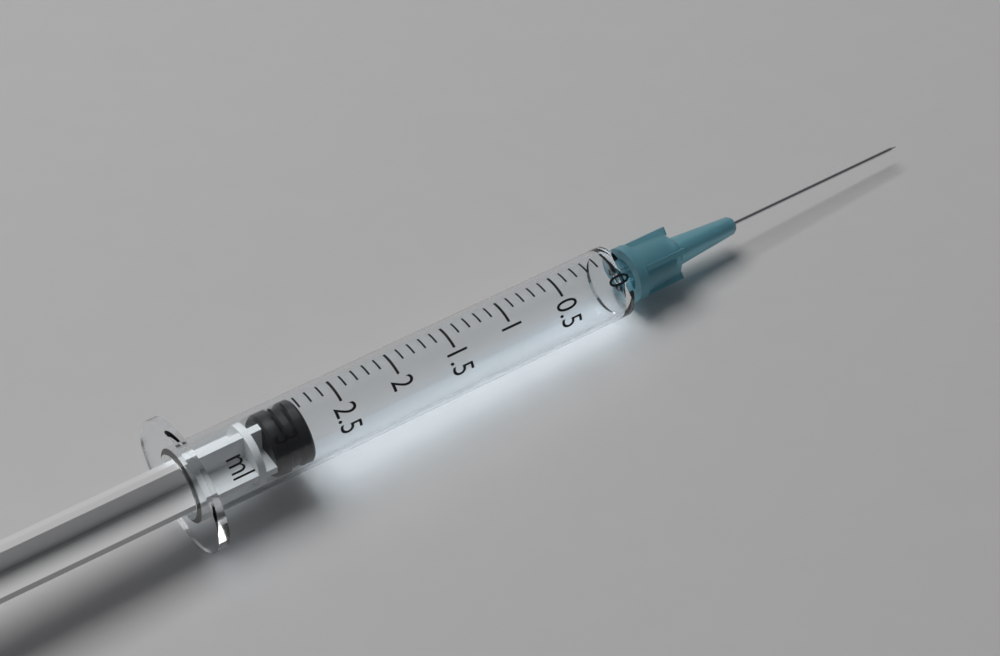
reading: 2.8 ml
